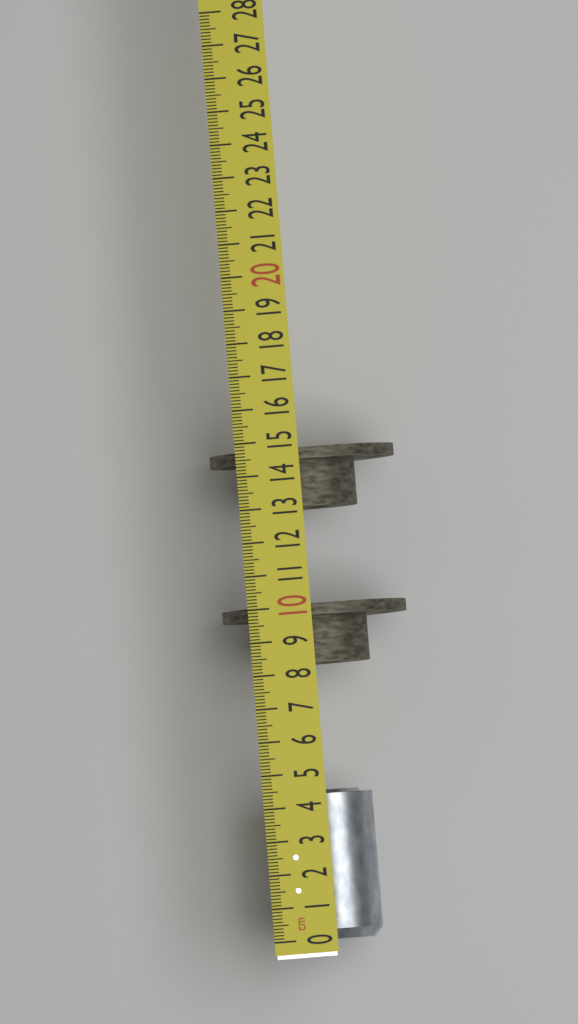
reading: 4.5 cm
